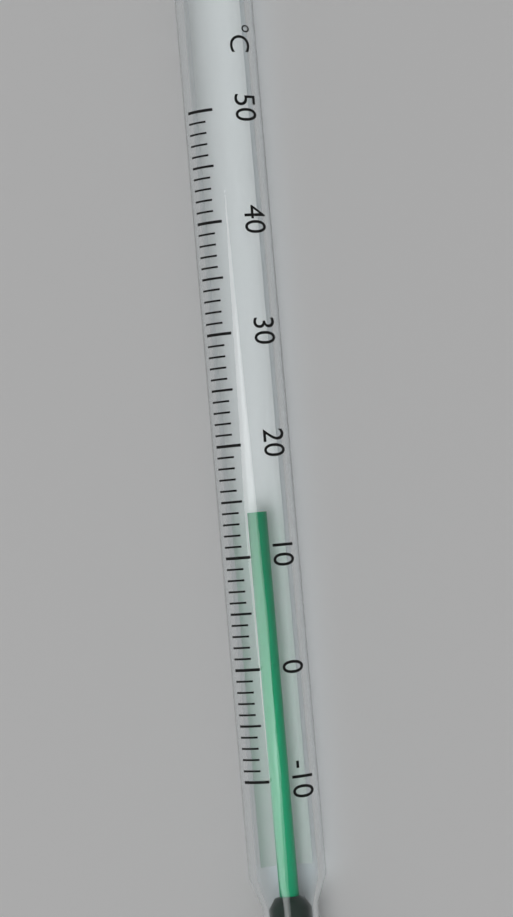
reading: 14 °C
